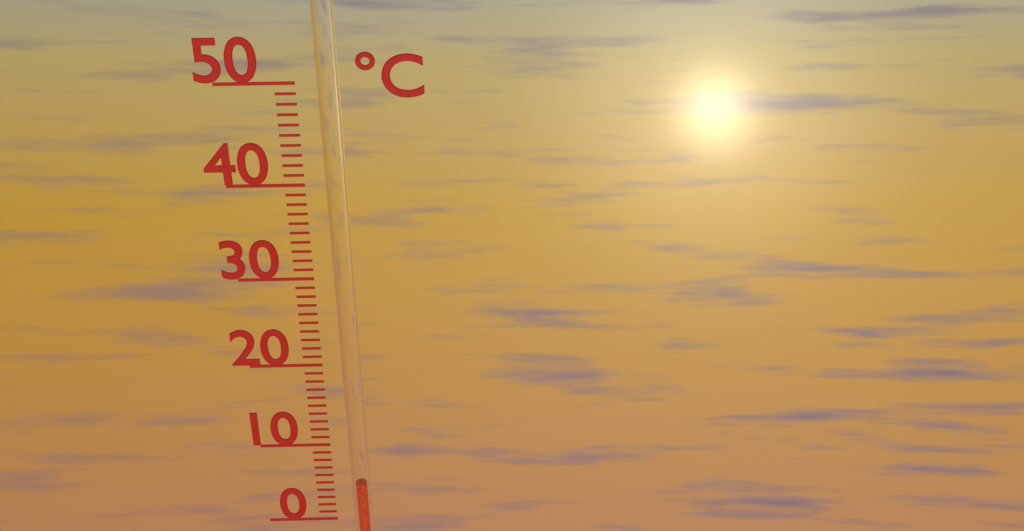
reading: 5 °C
